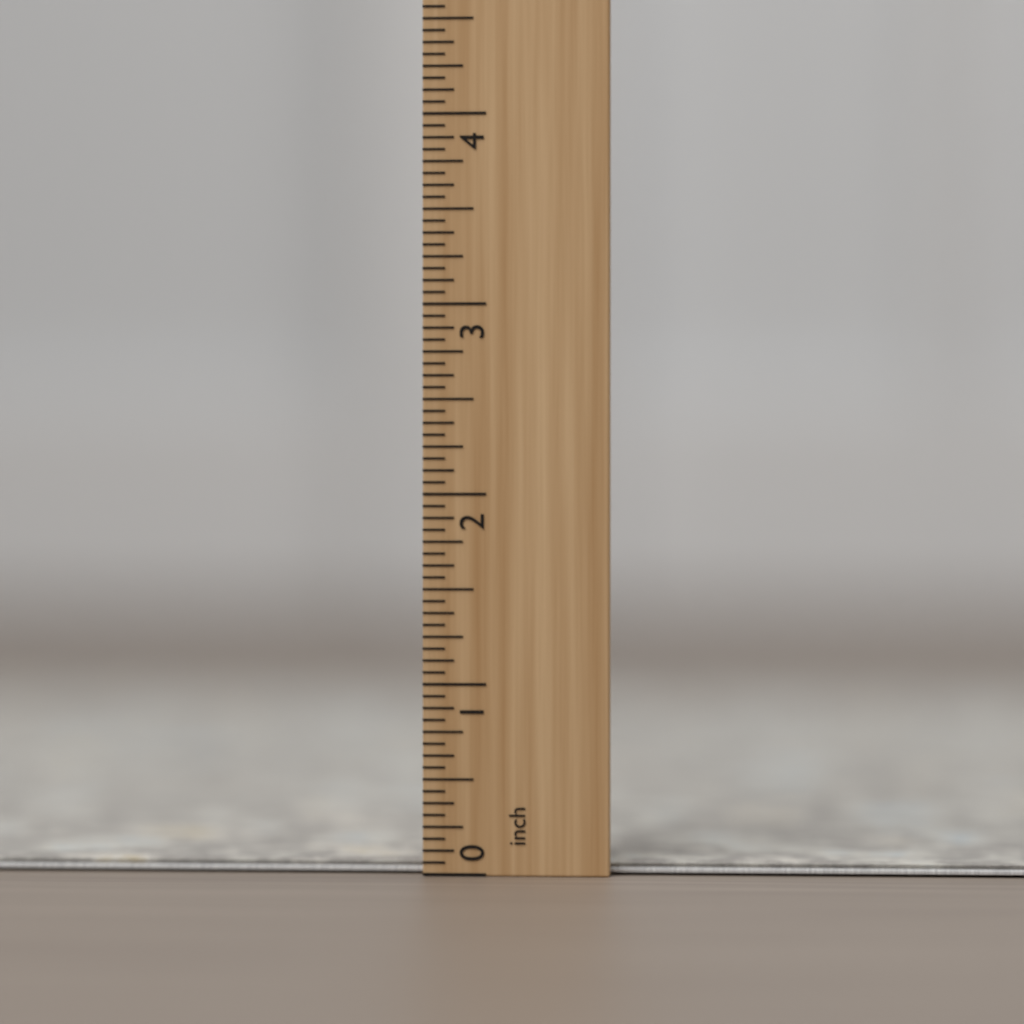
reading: 0.0625 inch
